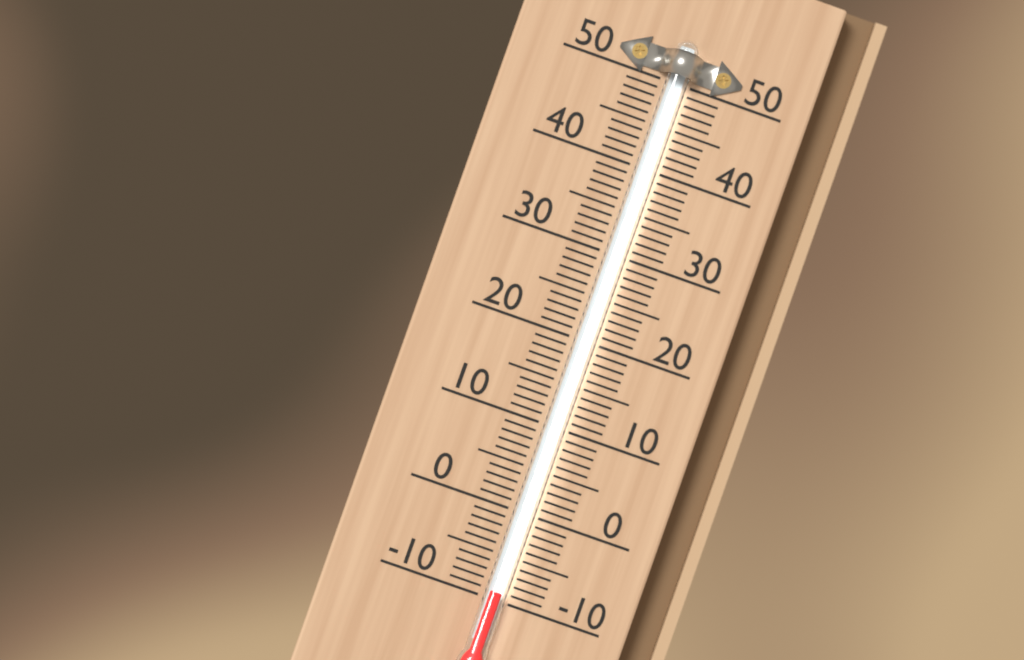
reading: -9 (no unit)
